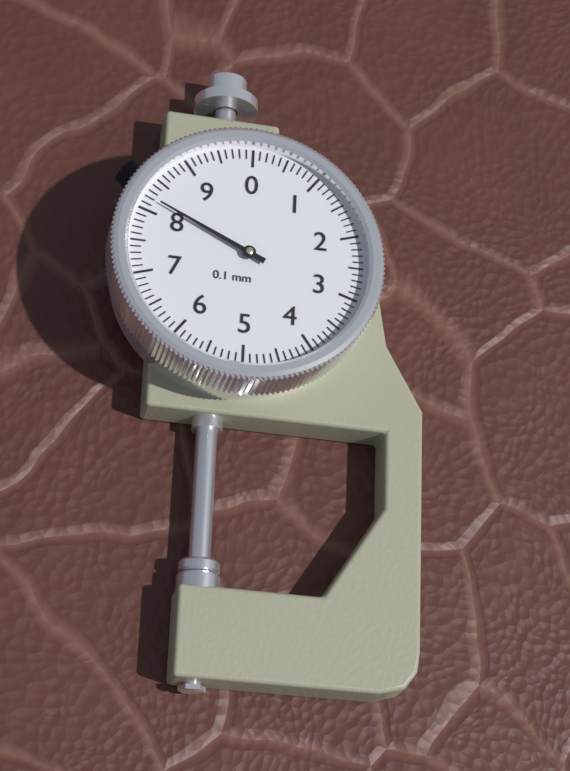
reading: 8.2 mm
